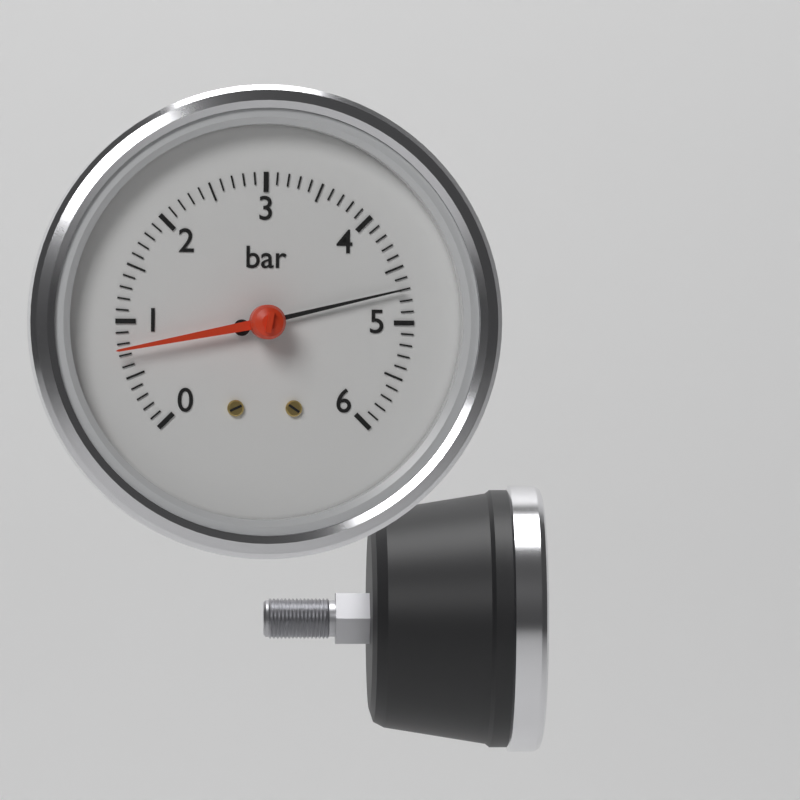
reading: 4.7 bar
